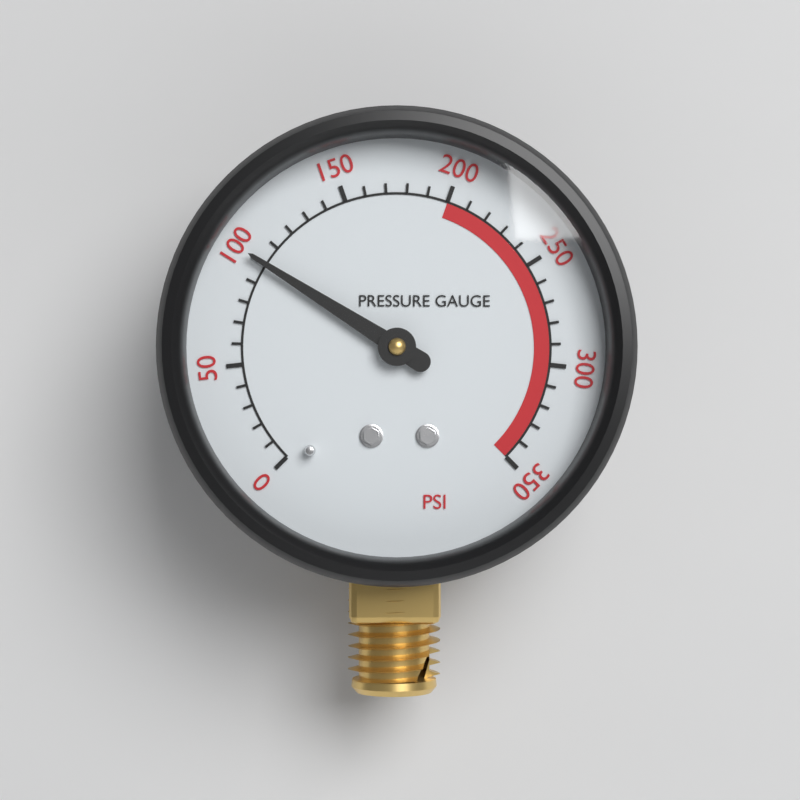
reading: 100 psi
